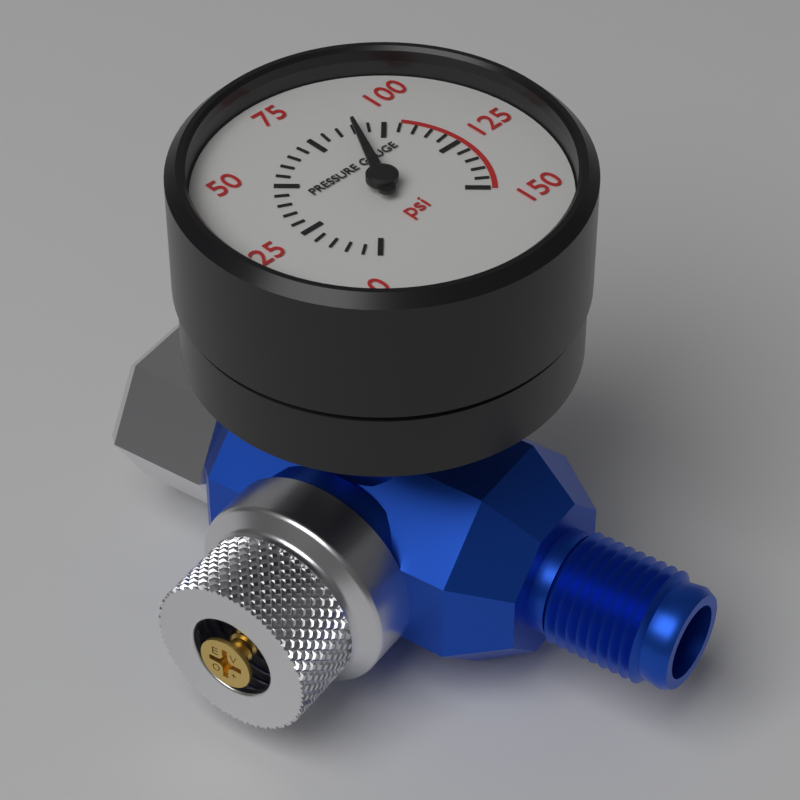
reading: 90 psi
